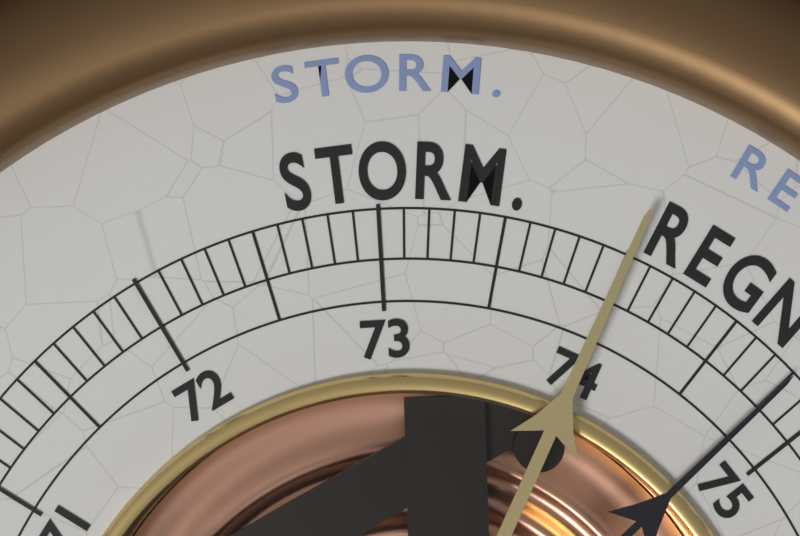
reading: 74.0 (no unit)
